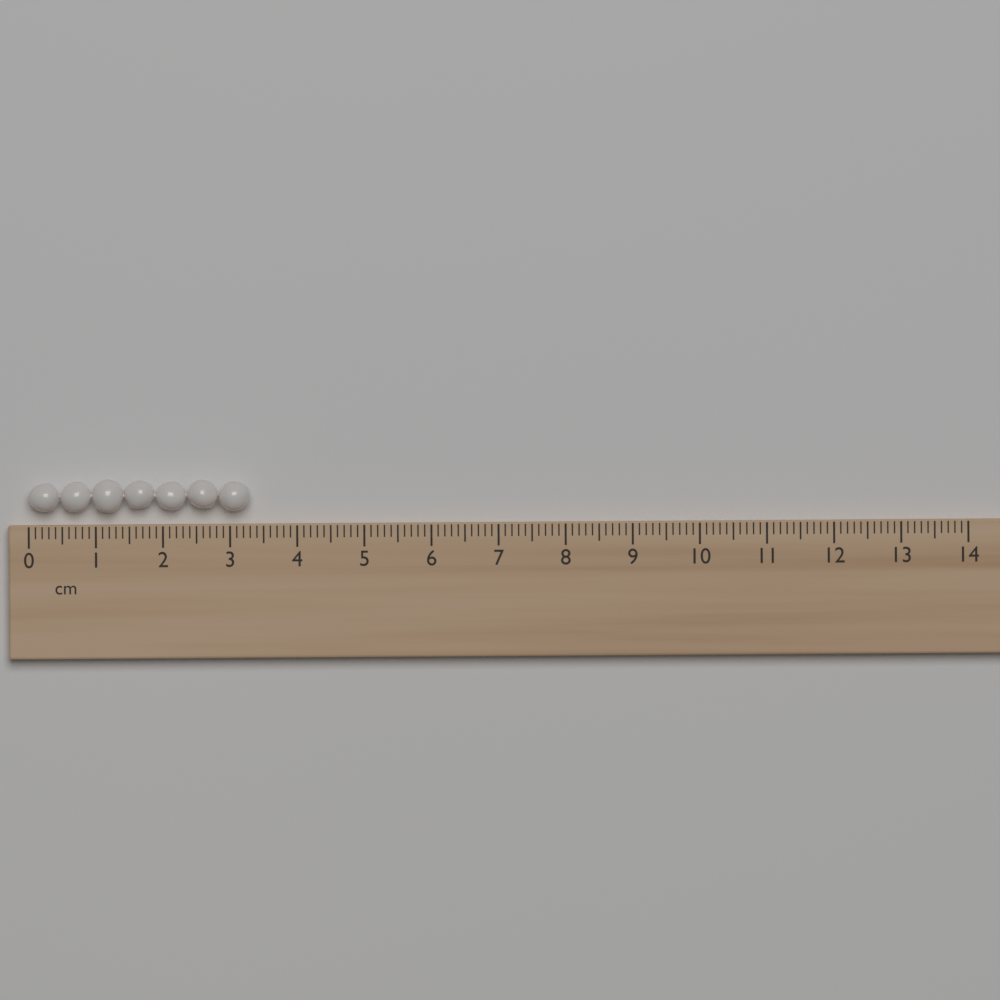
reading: 3.3 cm
